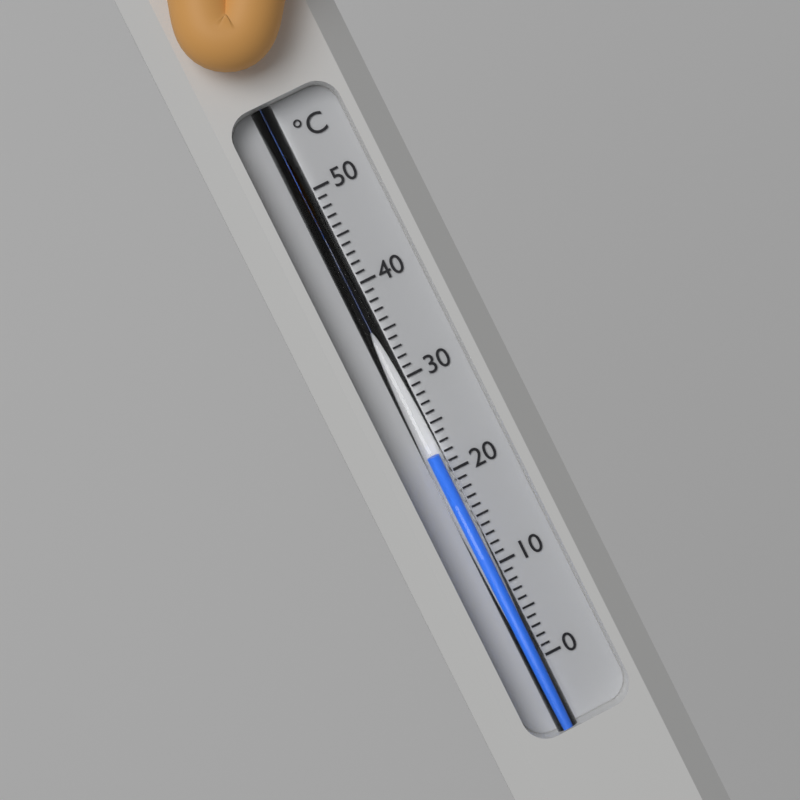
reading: 22 °C
